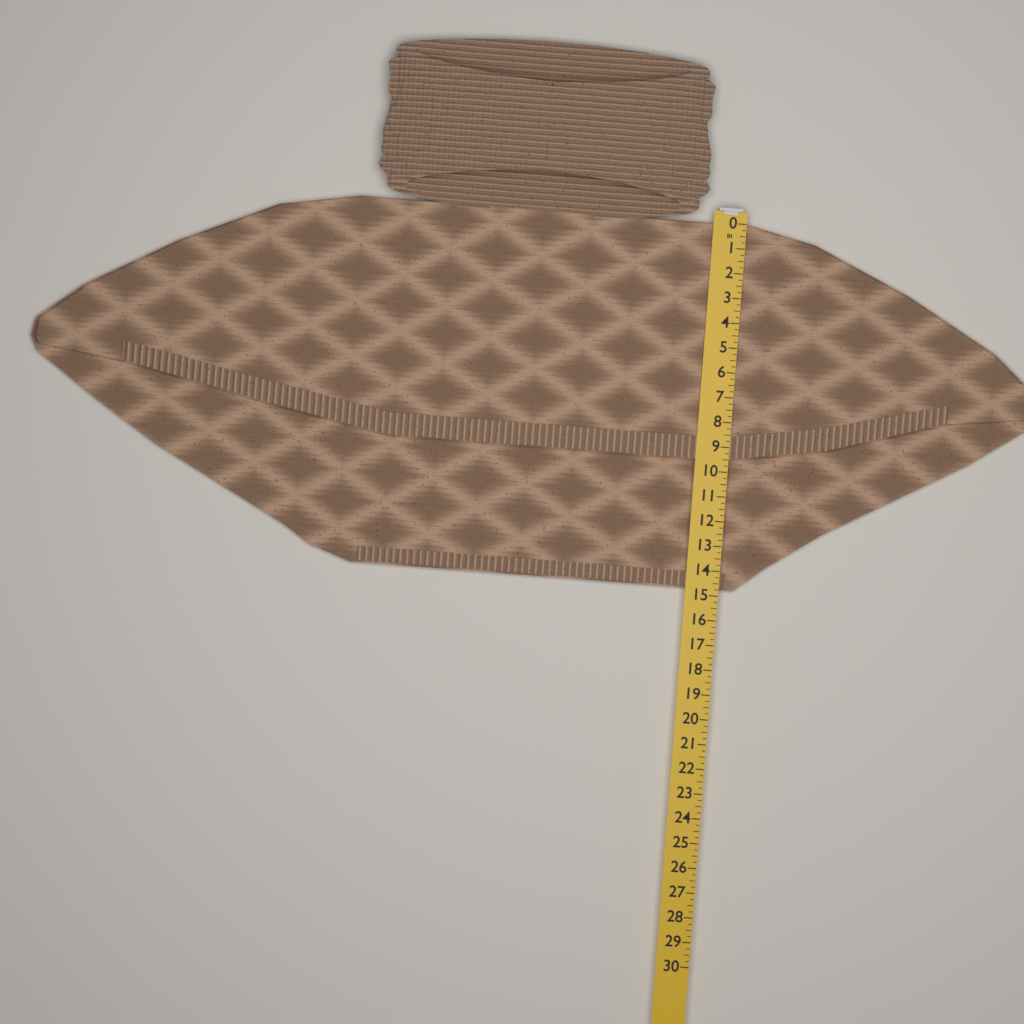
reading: 14.75 in
